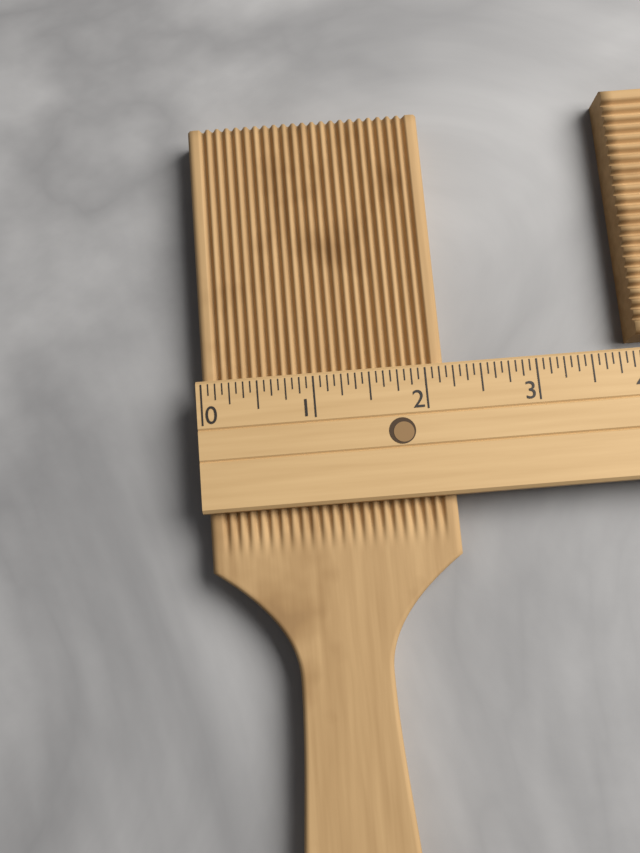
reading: 2.1875 (no unit)
